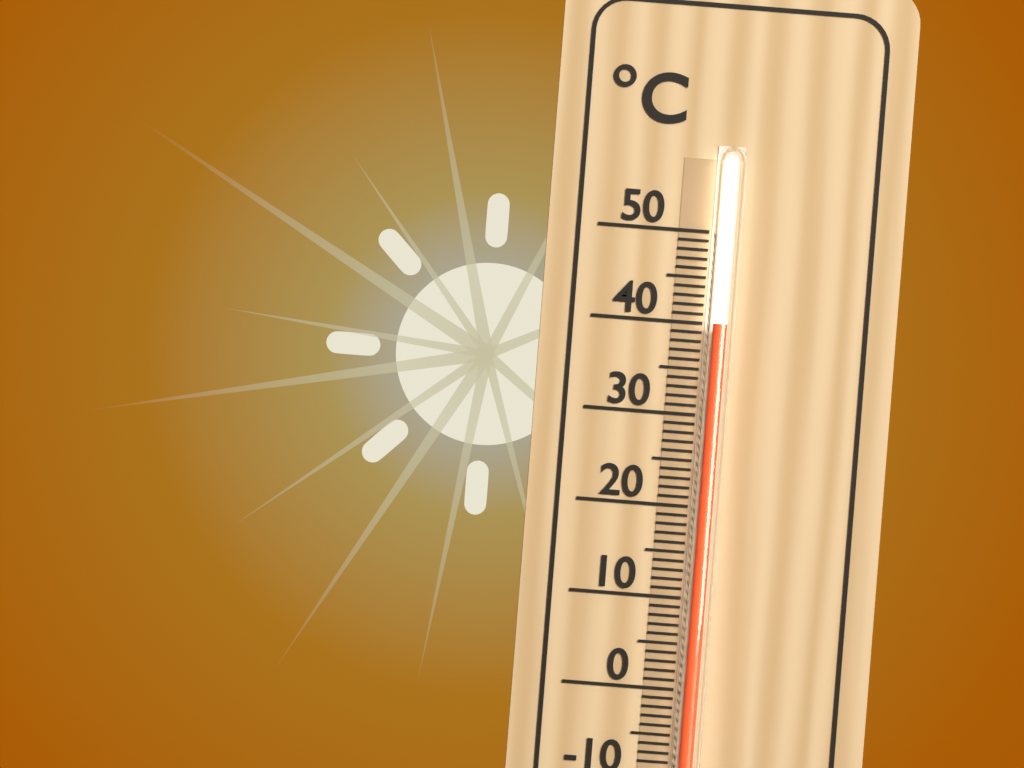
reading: 40 °C
